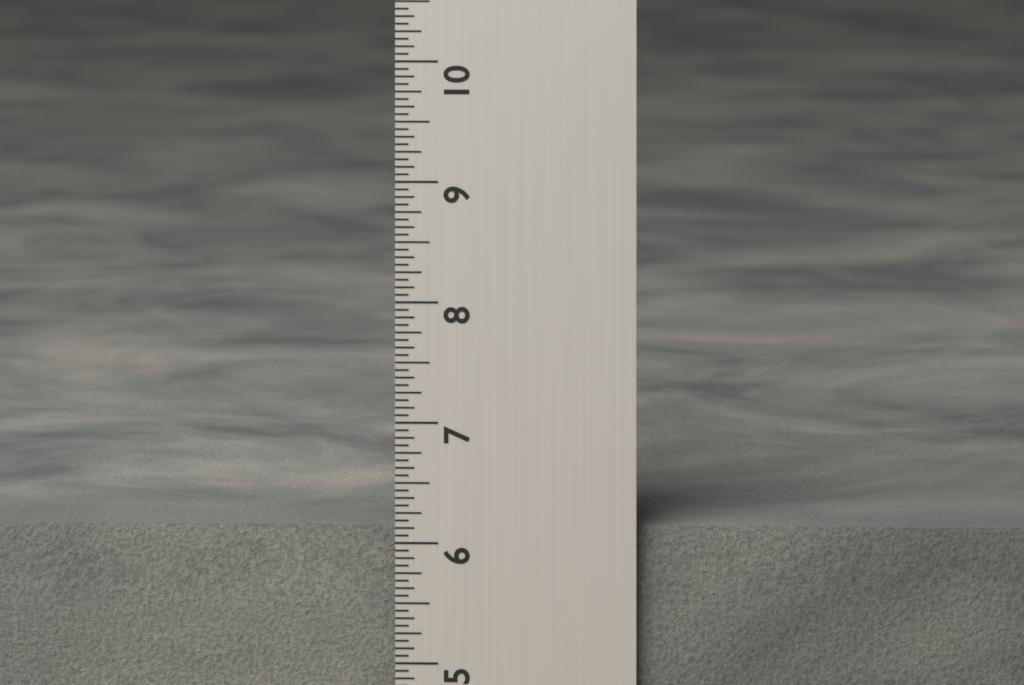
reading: 6.1250 in
